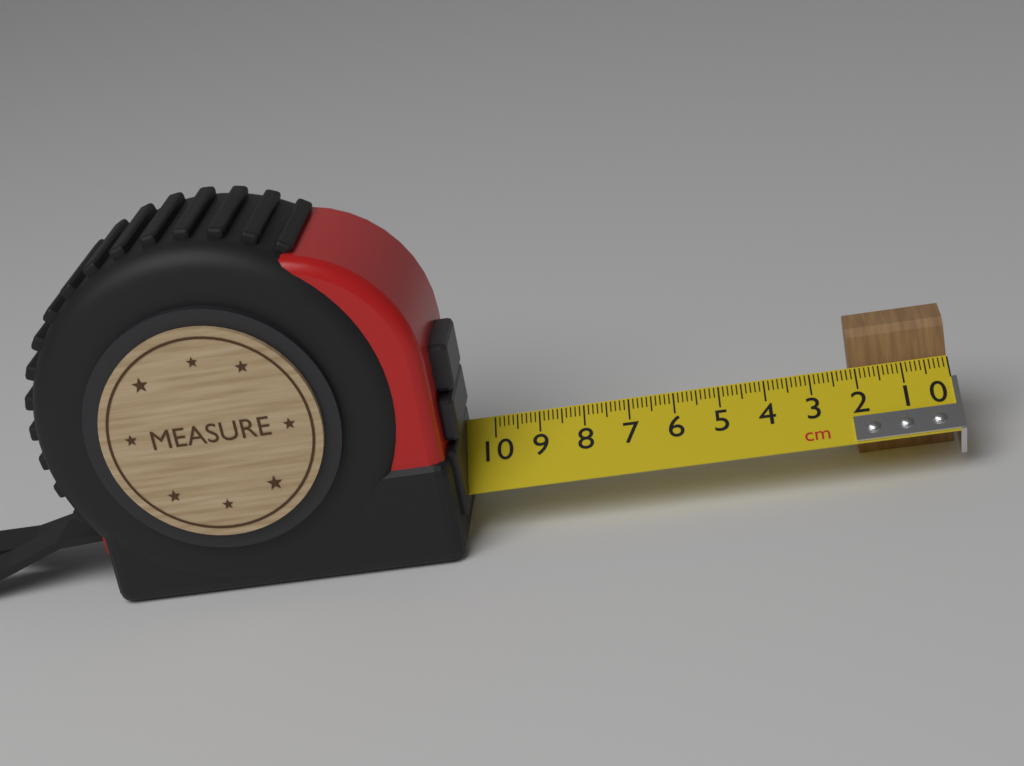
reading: 2.1 cm
